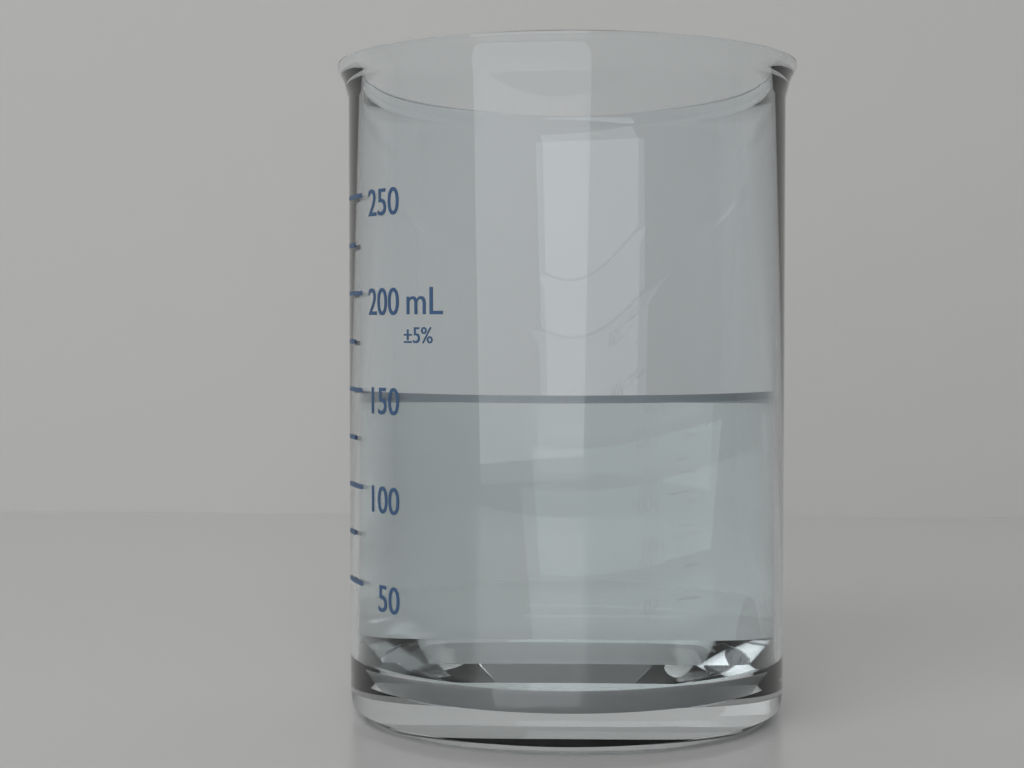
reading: 150 mL
